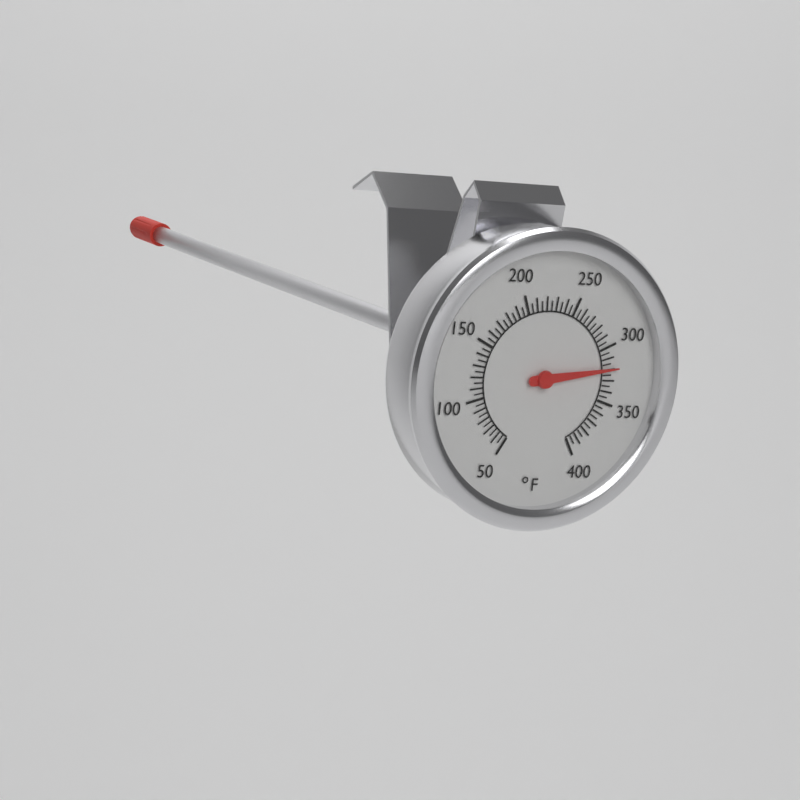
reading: 320 °F
